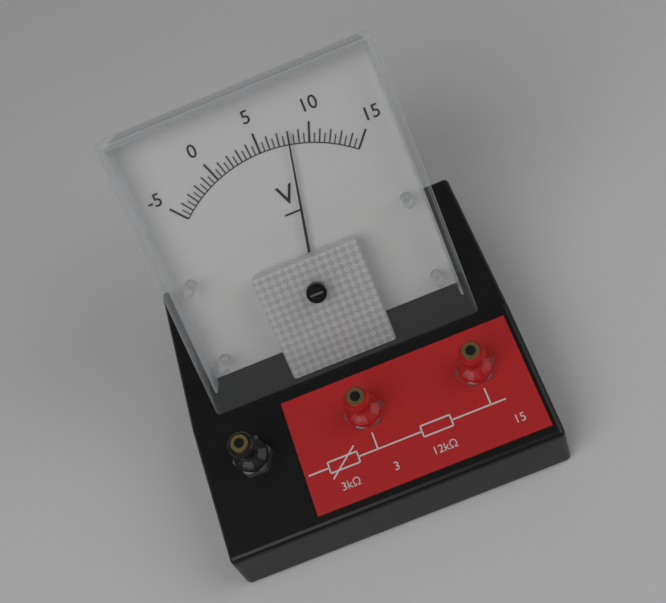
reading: 8.0 V
